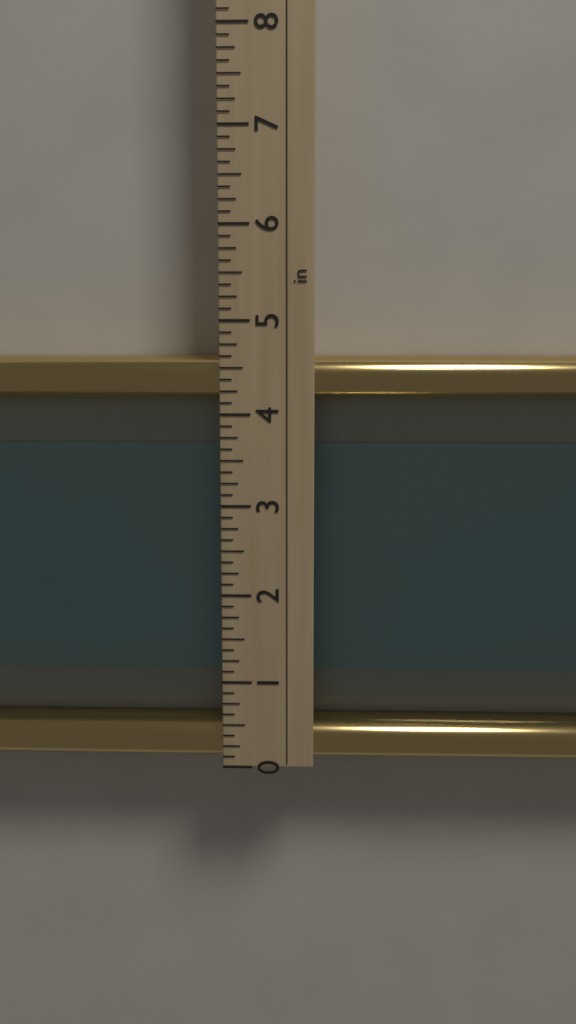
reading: 4.625 in
